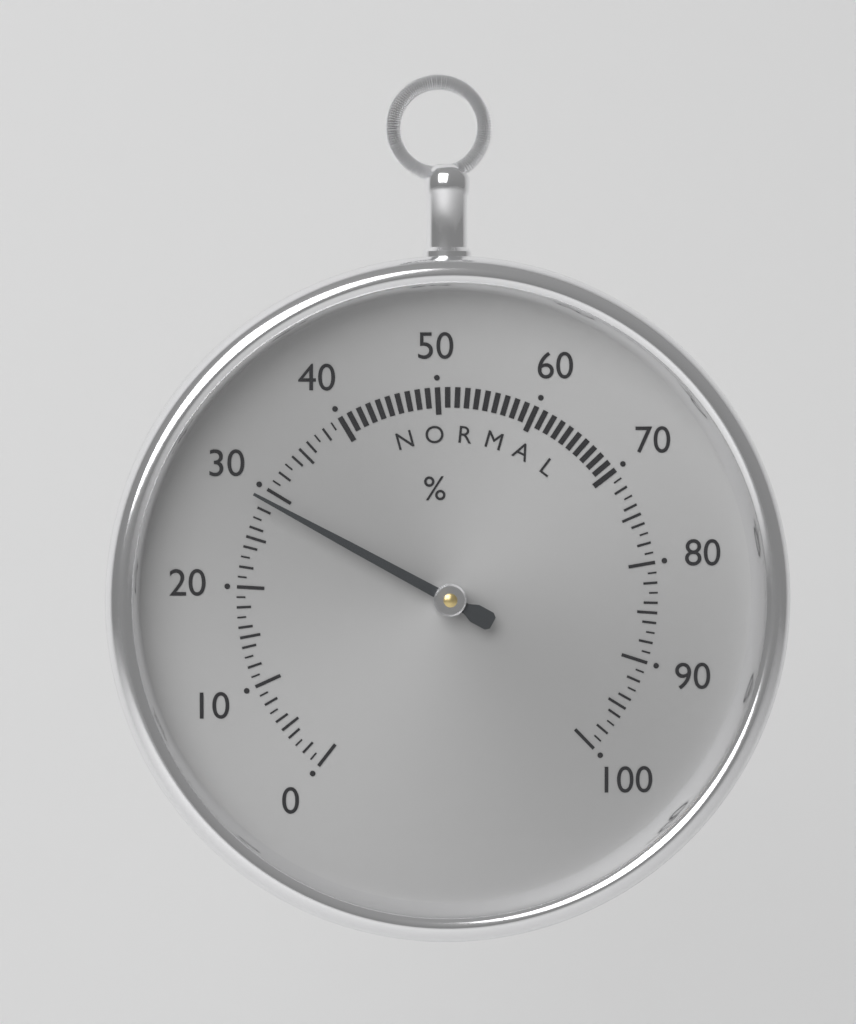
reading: 29 %
